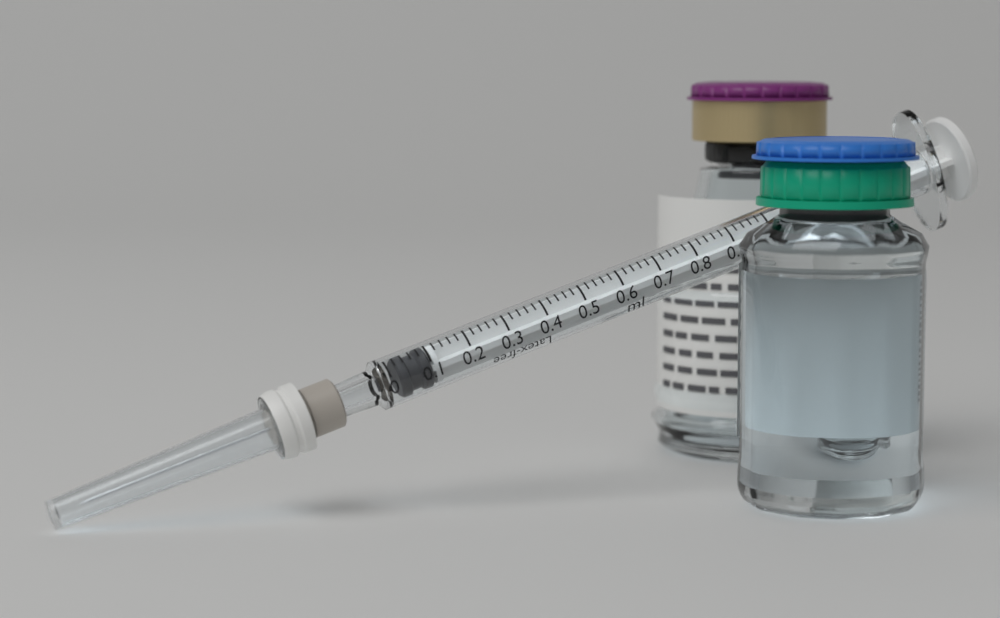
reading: 0.02 ml
